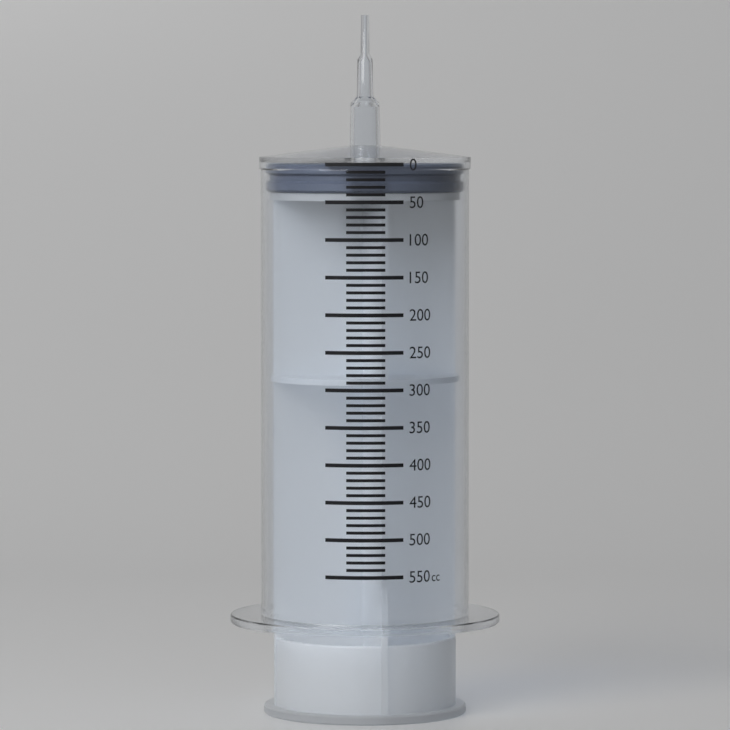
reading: 0 cc
